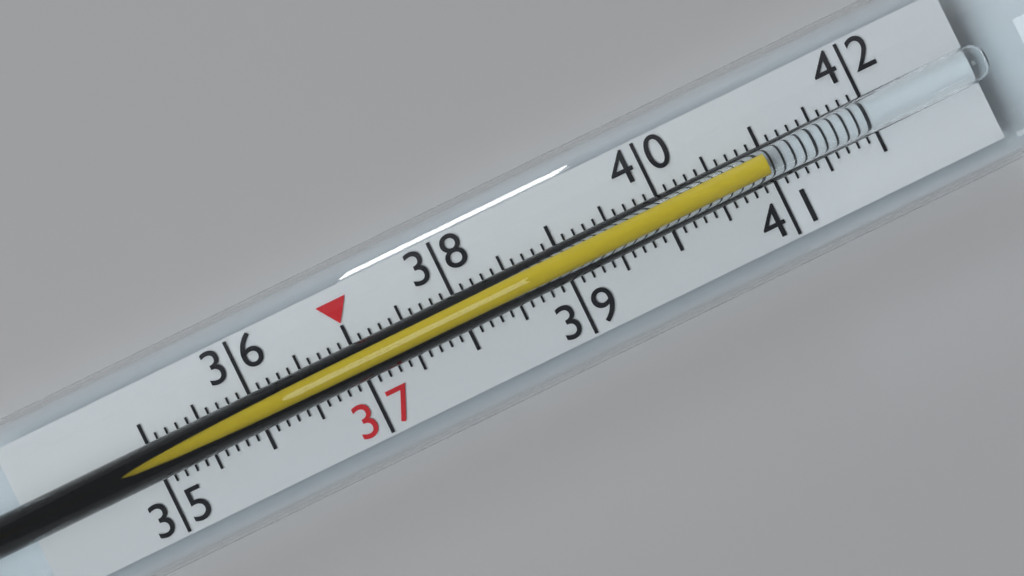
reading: 41.0 (no unit)
